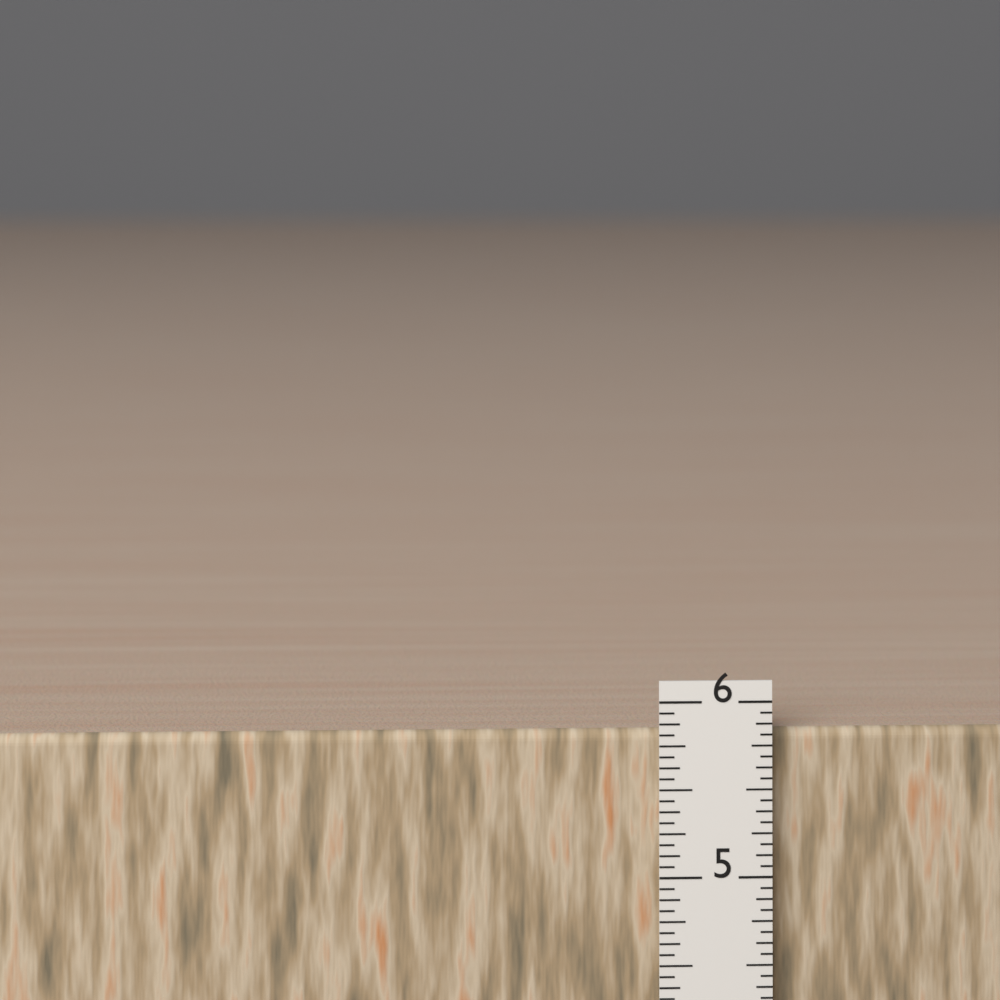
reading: 5.8125 in
